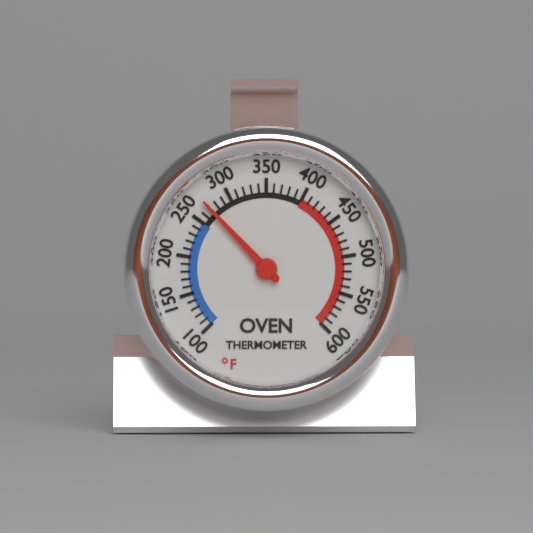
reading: 270 °F
